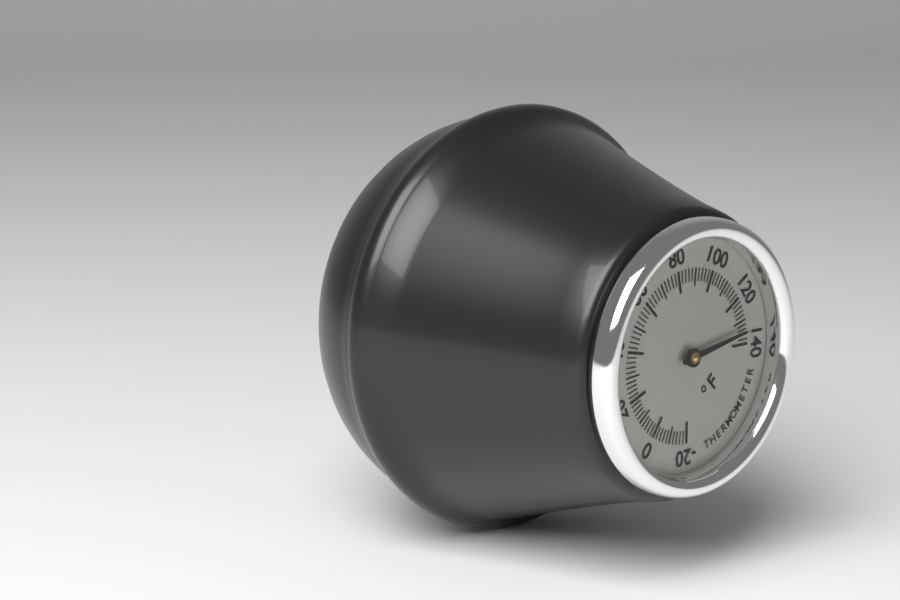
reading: 134 °F
